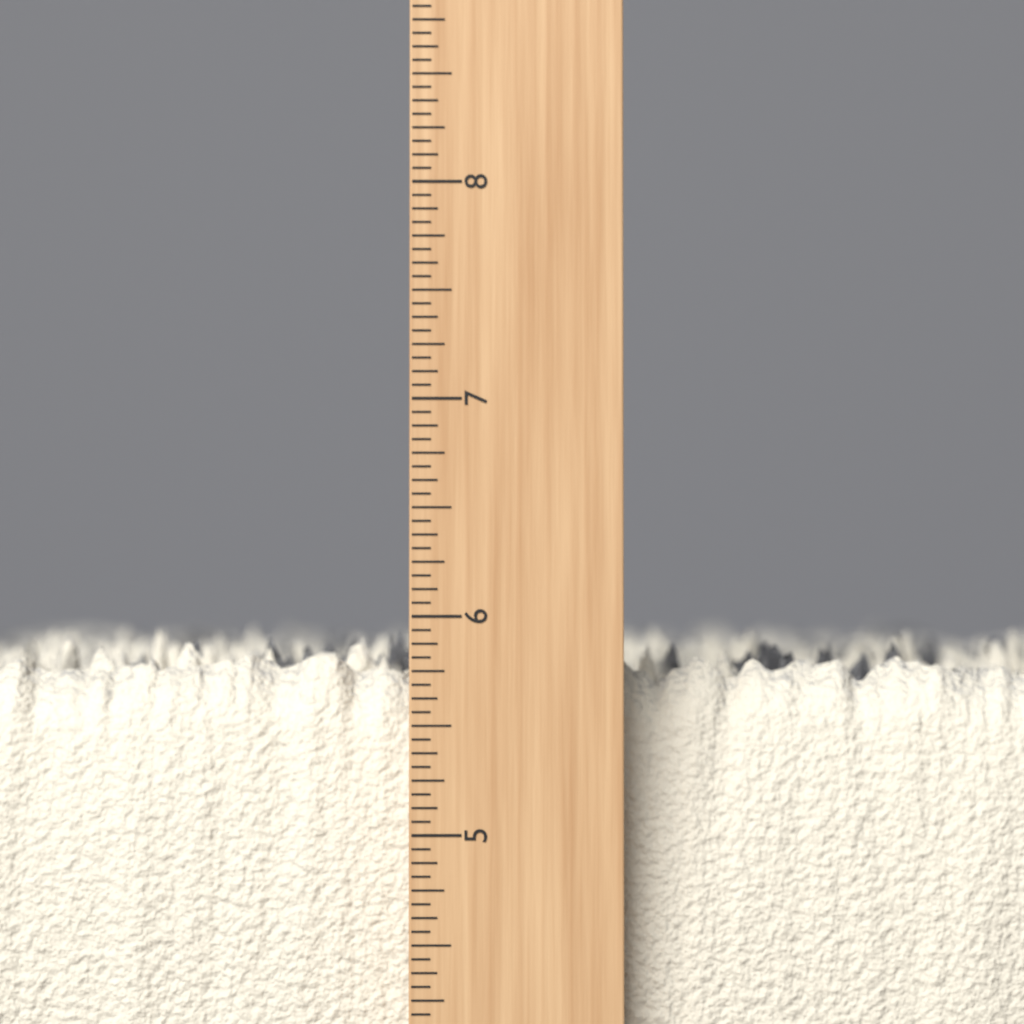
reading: 5.9375 inch
